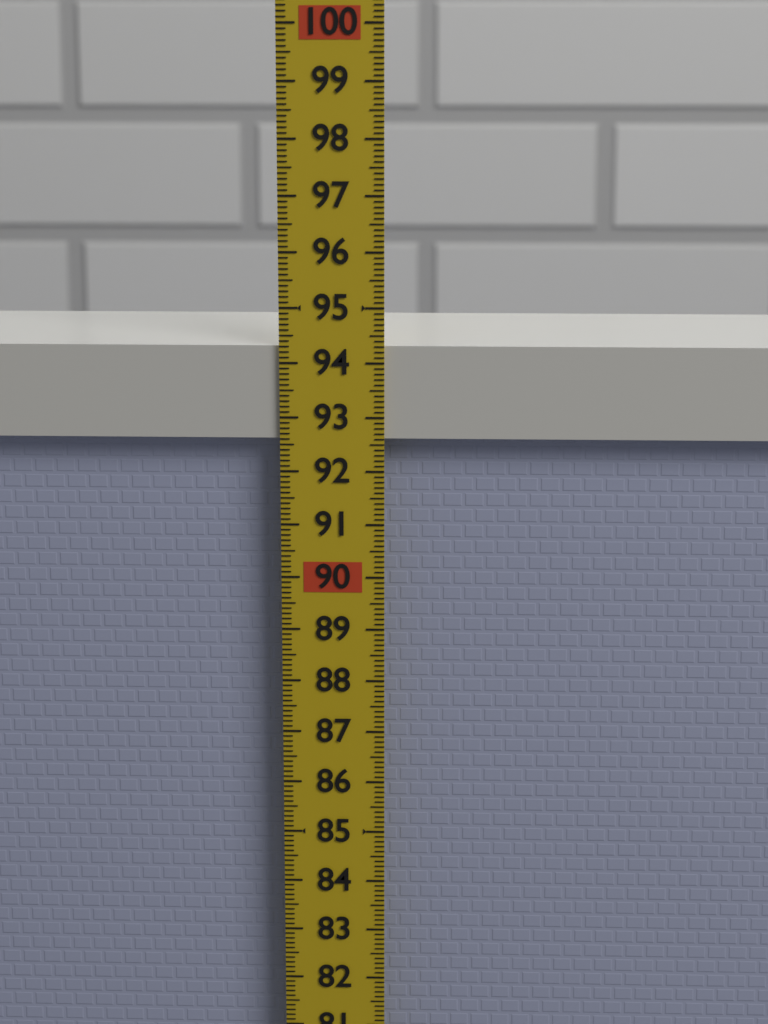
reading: 94.3 (no unit)
